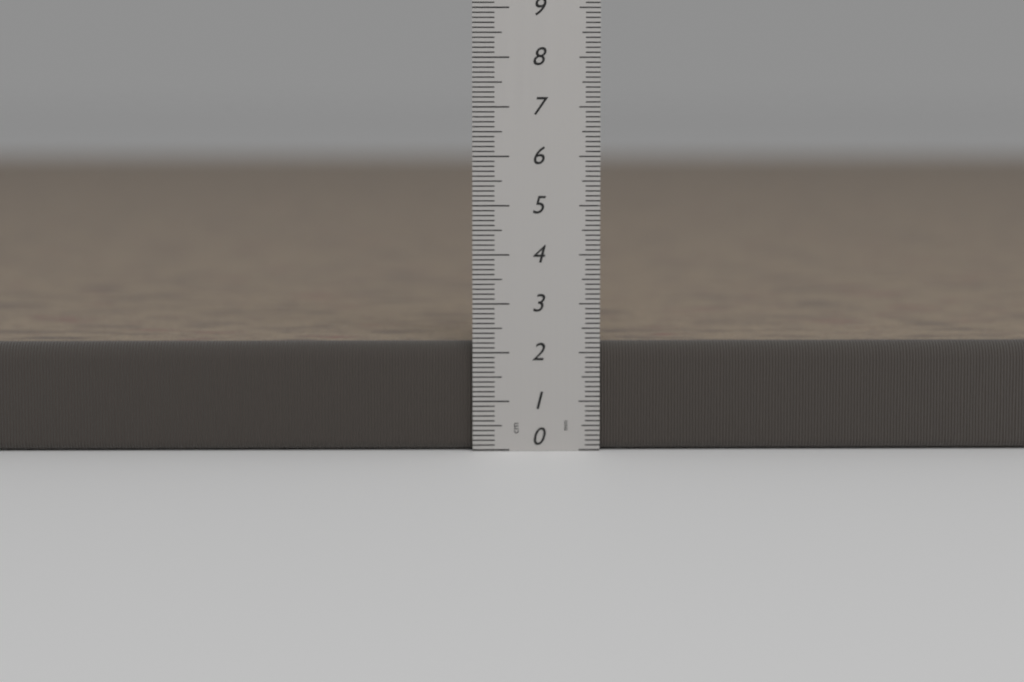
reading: 2.2 cm
